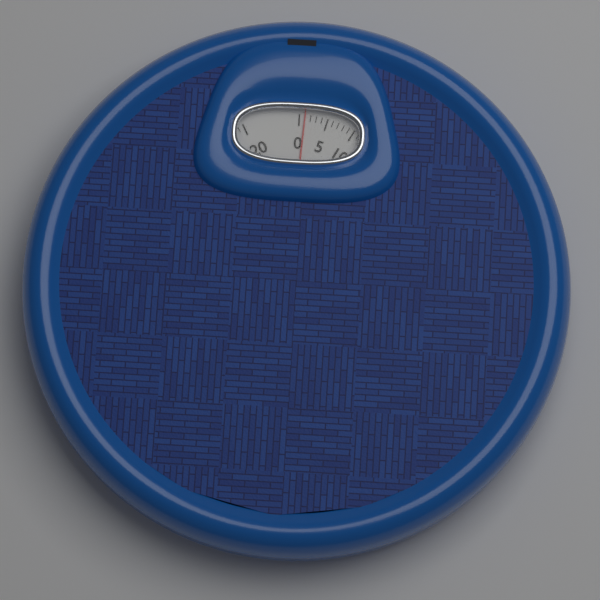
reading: 1 (no unit)
